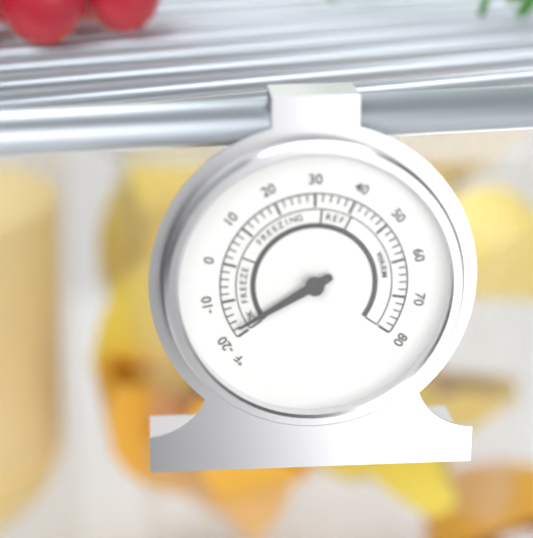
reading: -18 °F
